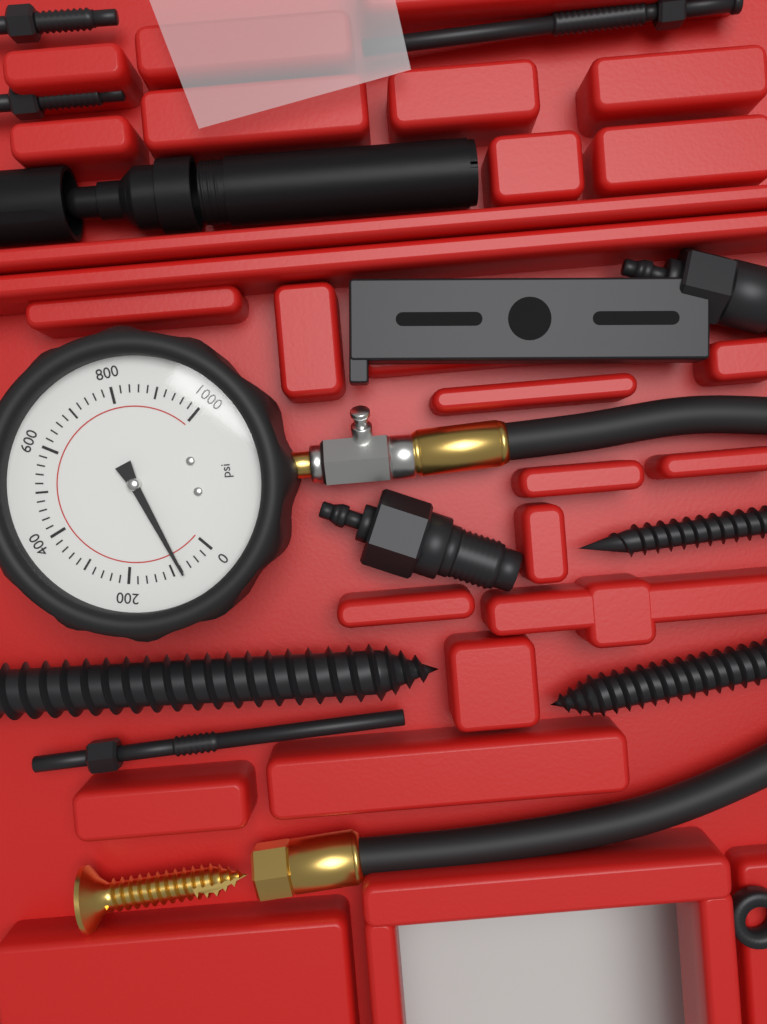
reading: 80 psi
